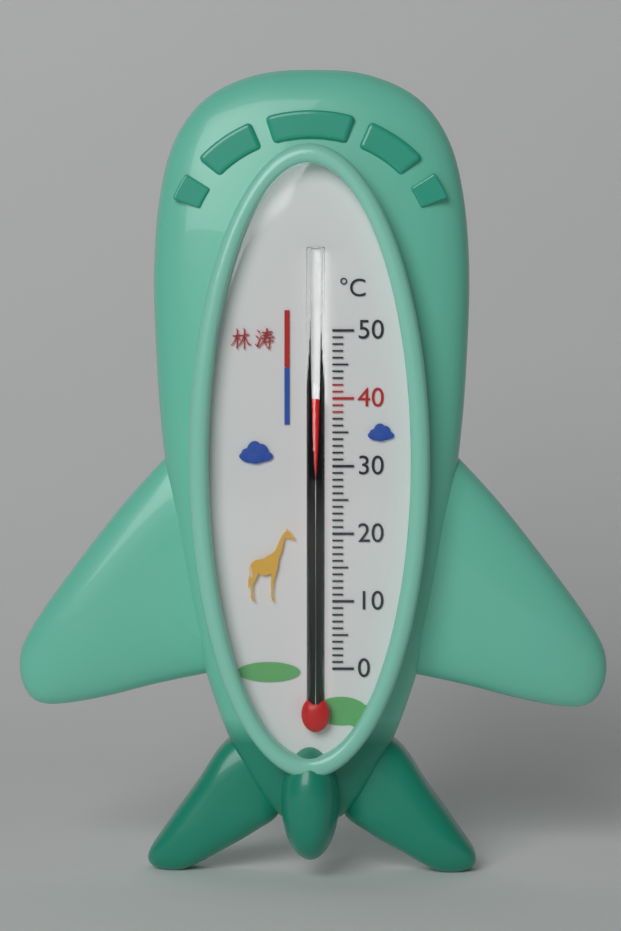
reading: 40 °C
